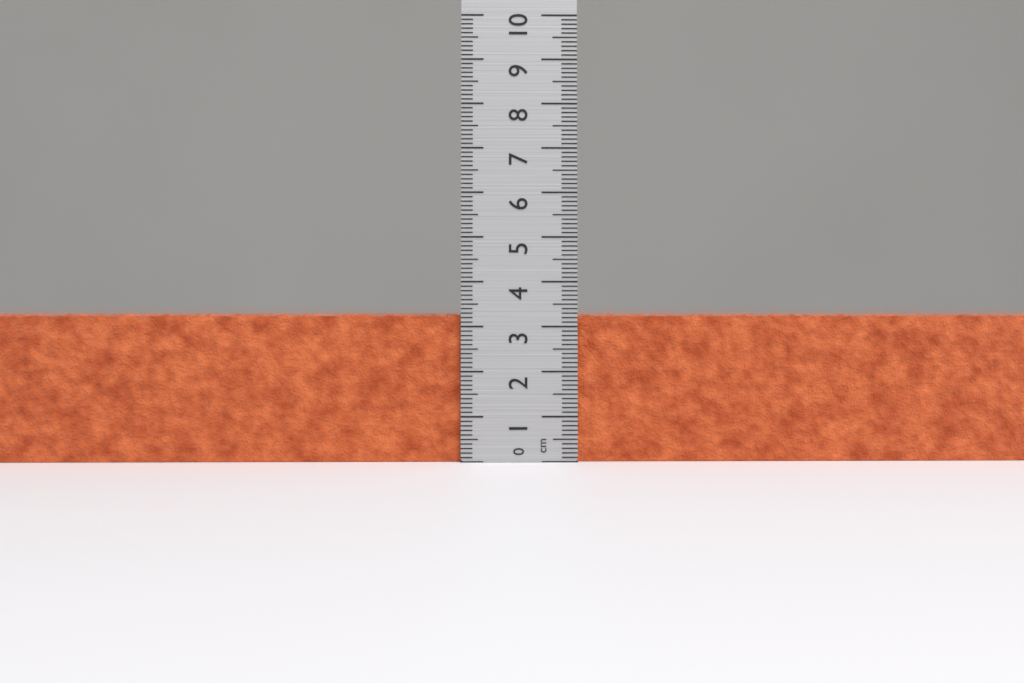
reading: 3.3 cm
